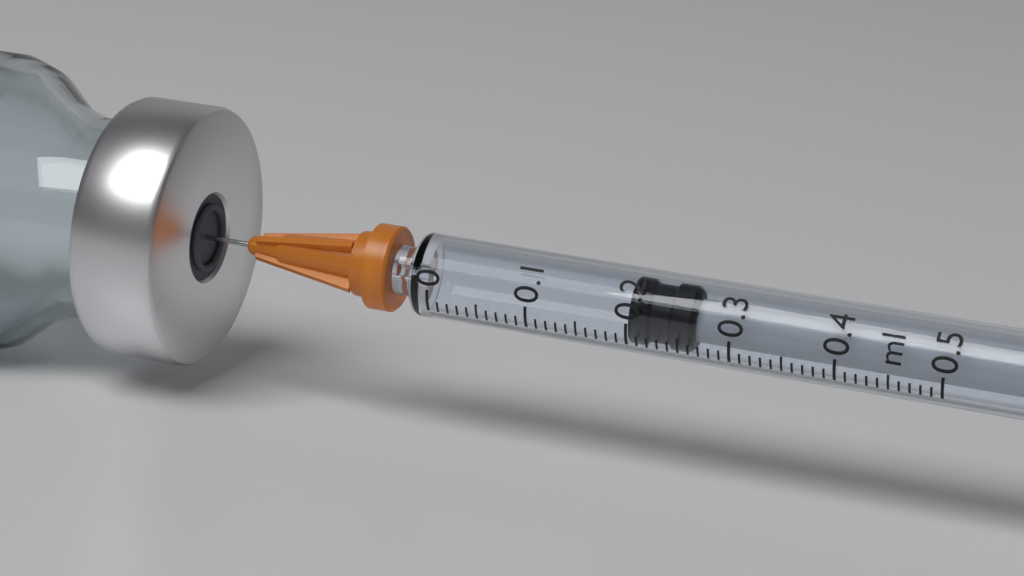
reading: 0.20 ml
